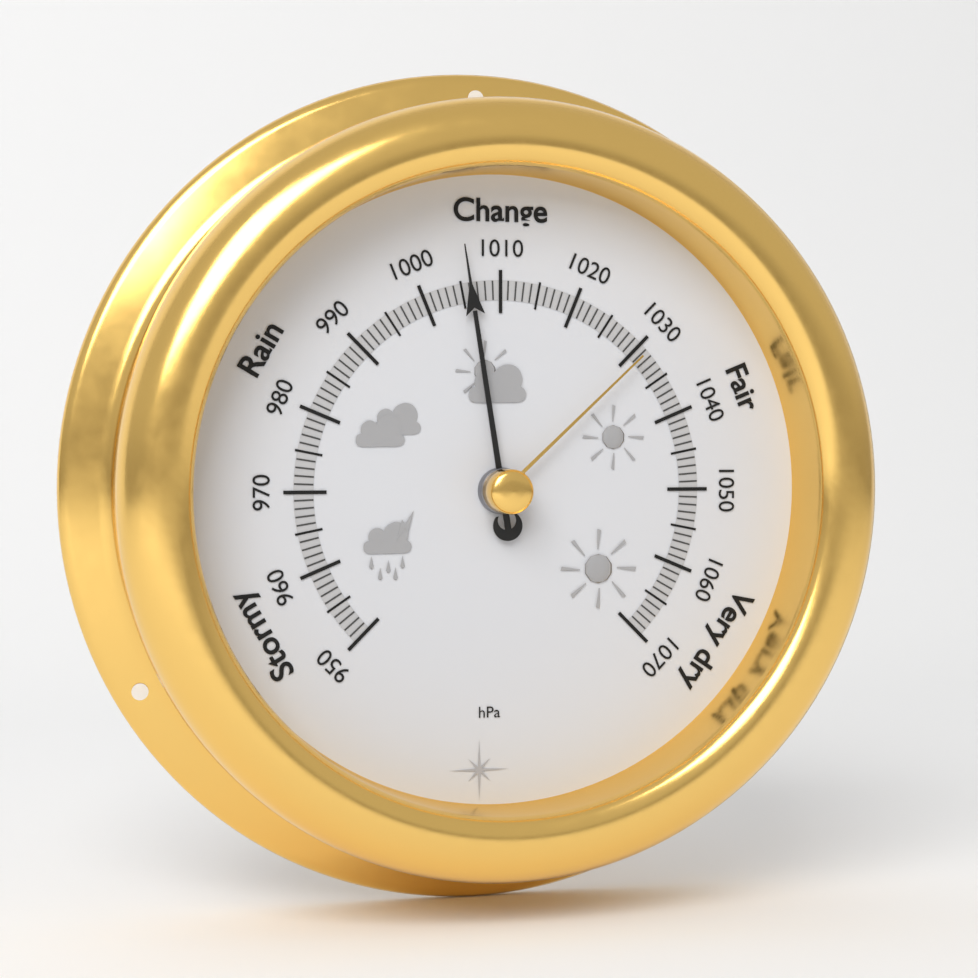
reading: 1006 hPa
